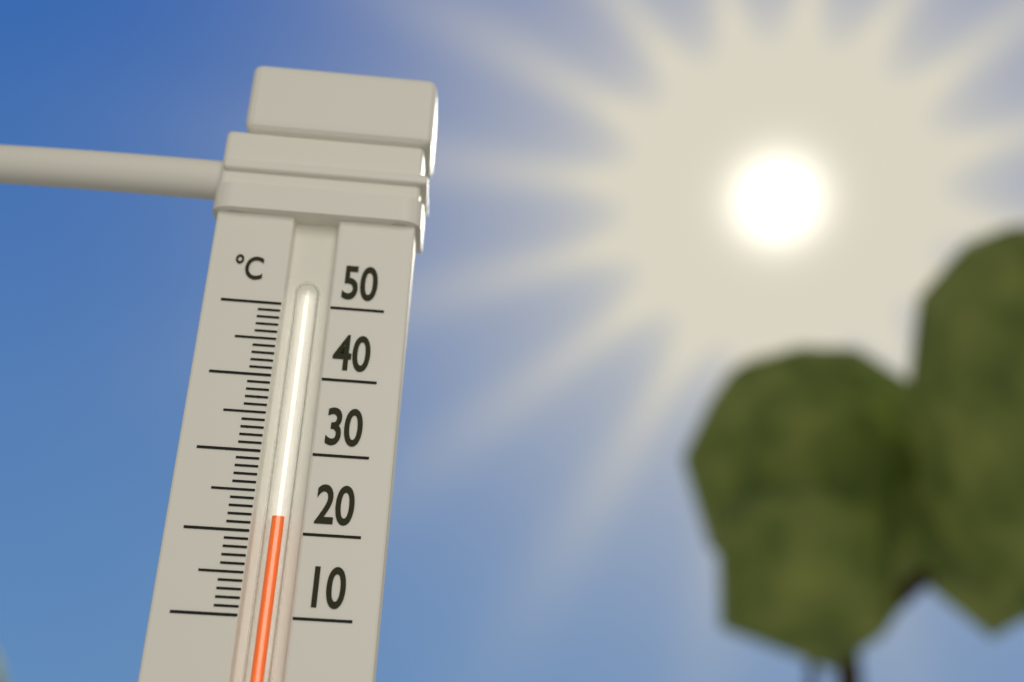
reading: 22 °C
